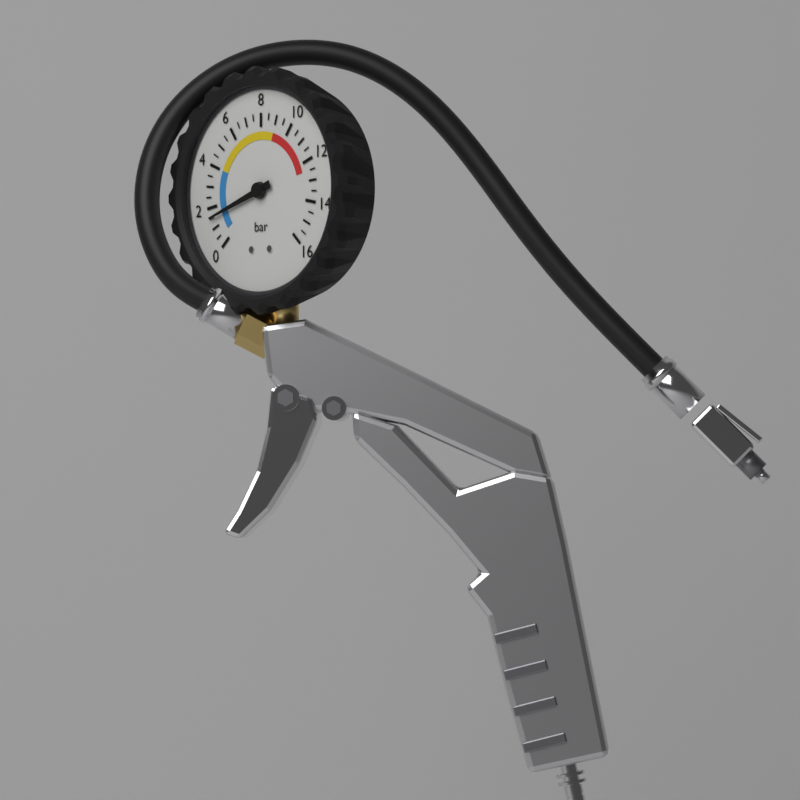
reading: 1.5 bar
